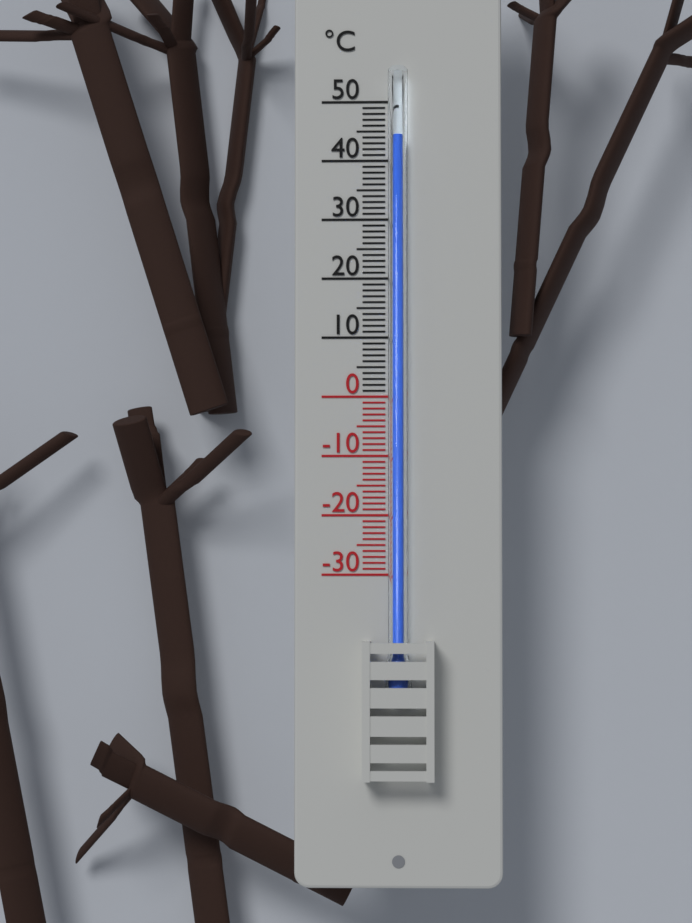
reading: 44 °C
